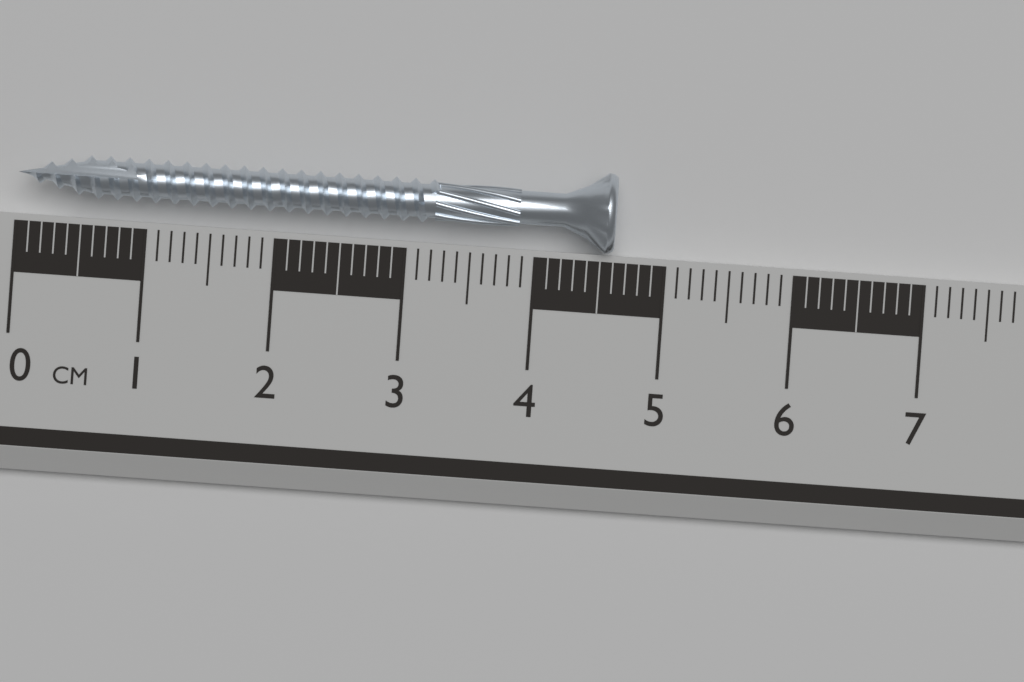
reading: 4.6 cm
